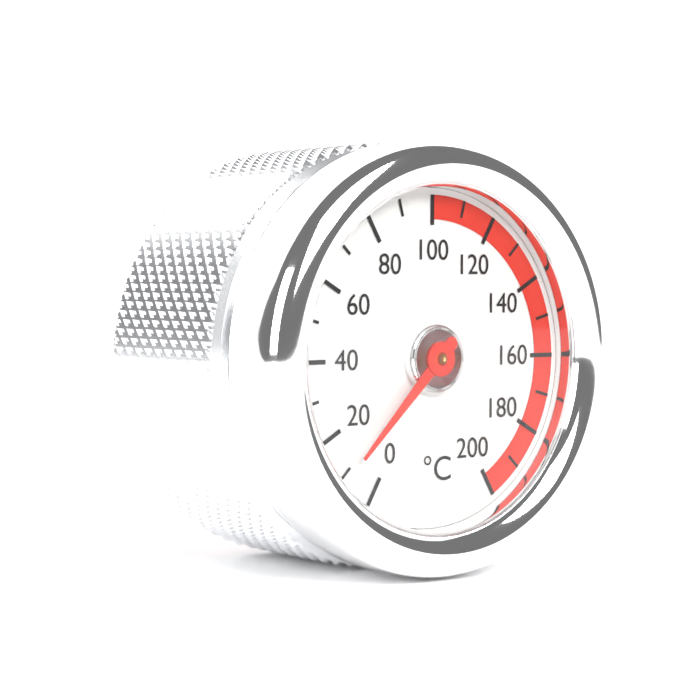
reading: 10 °C
